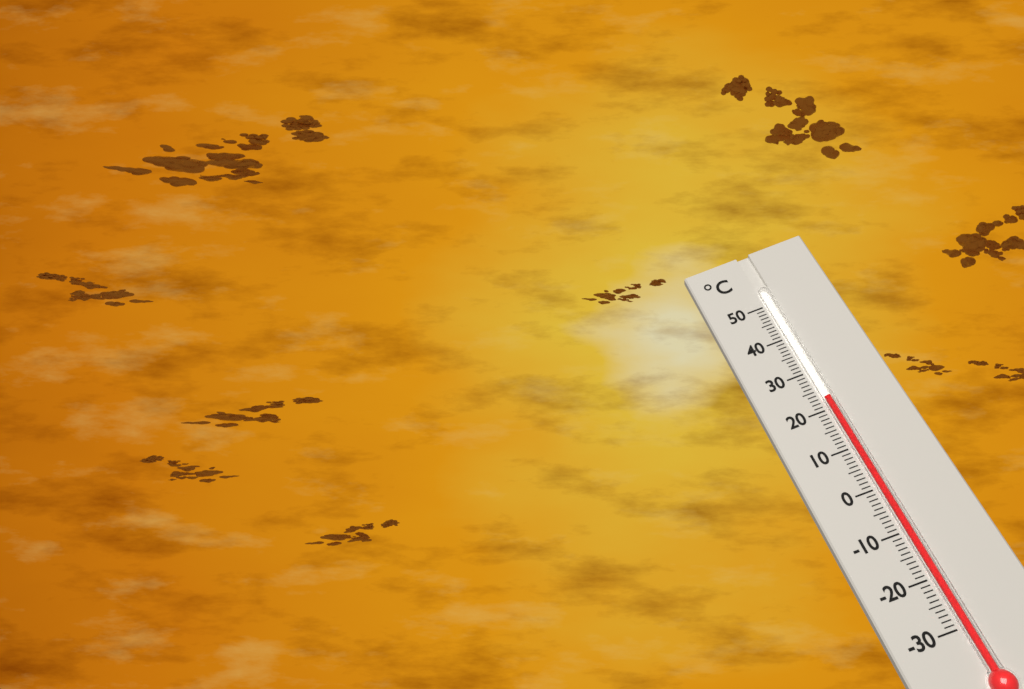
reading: 23 °C
